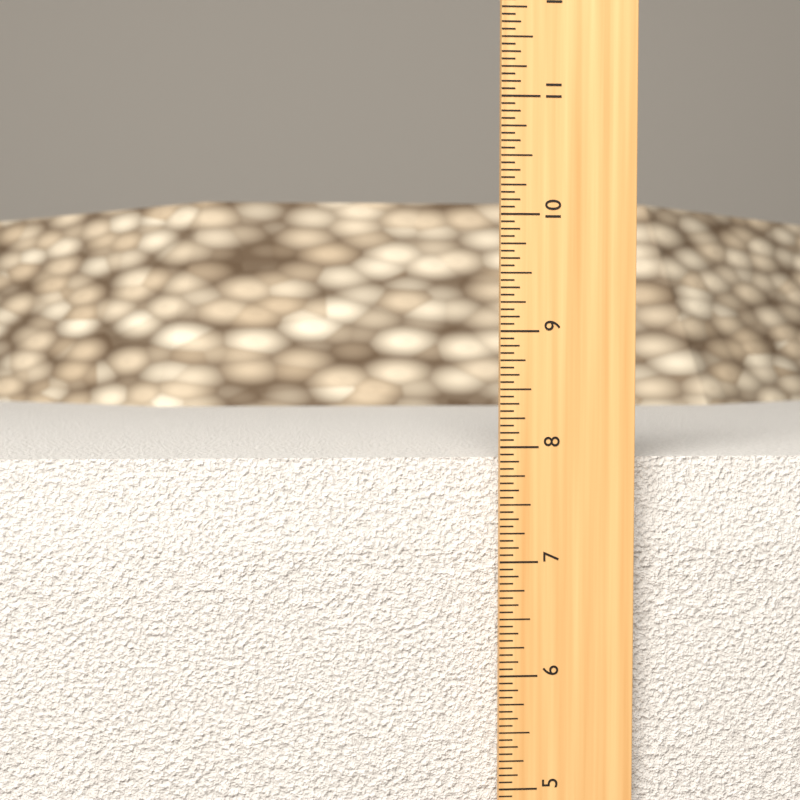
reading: 7.8750 in
